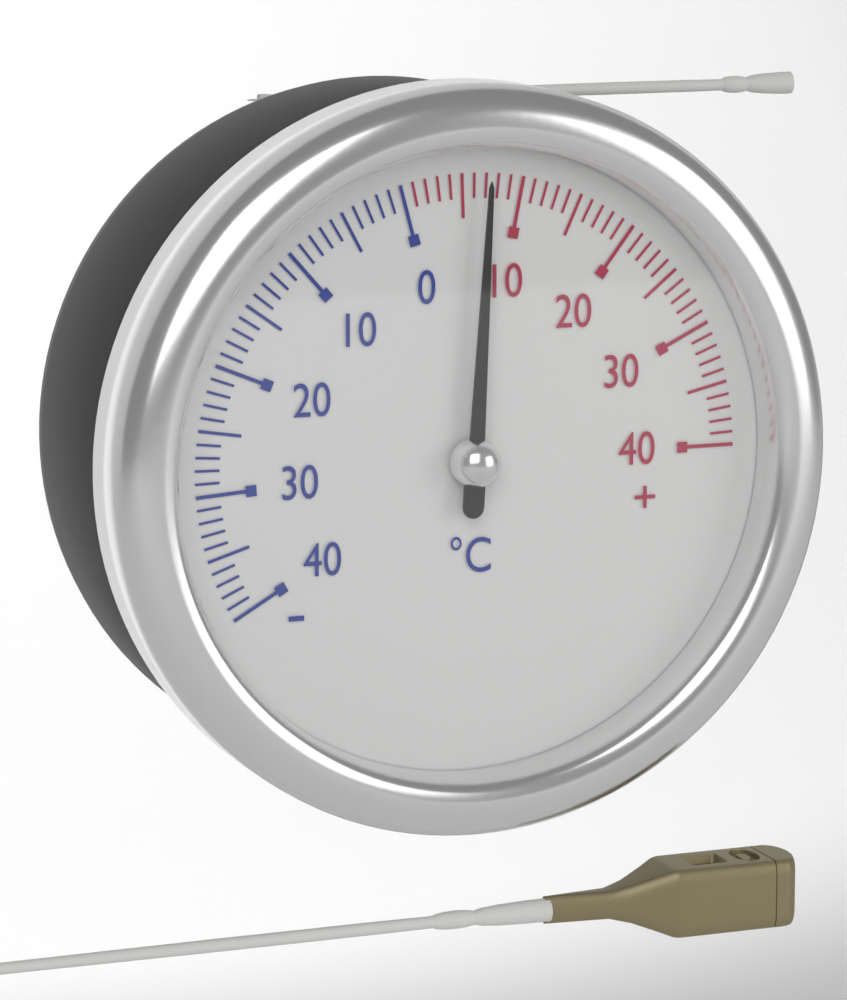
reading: 7 °C
